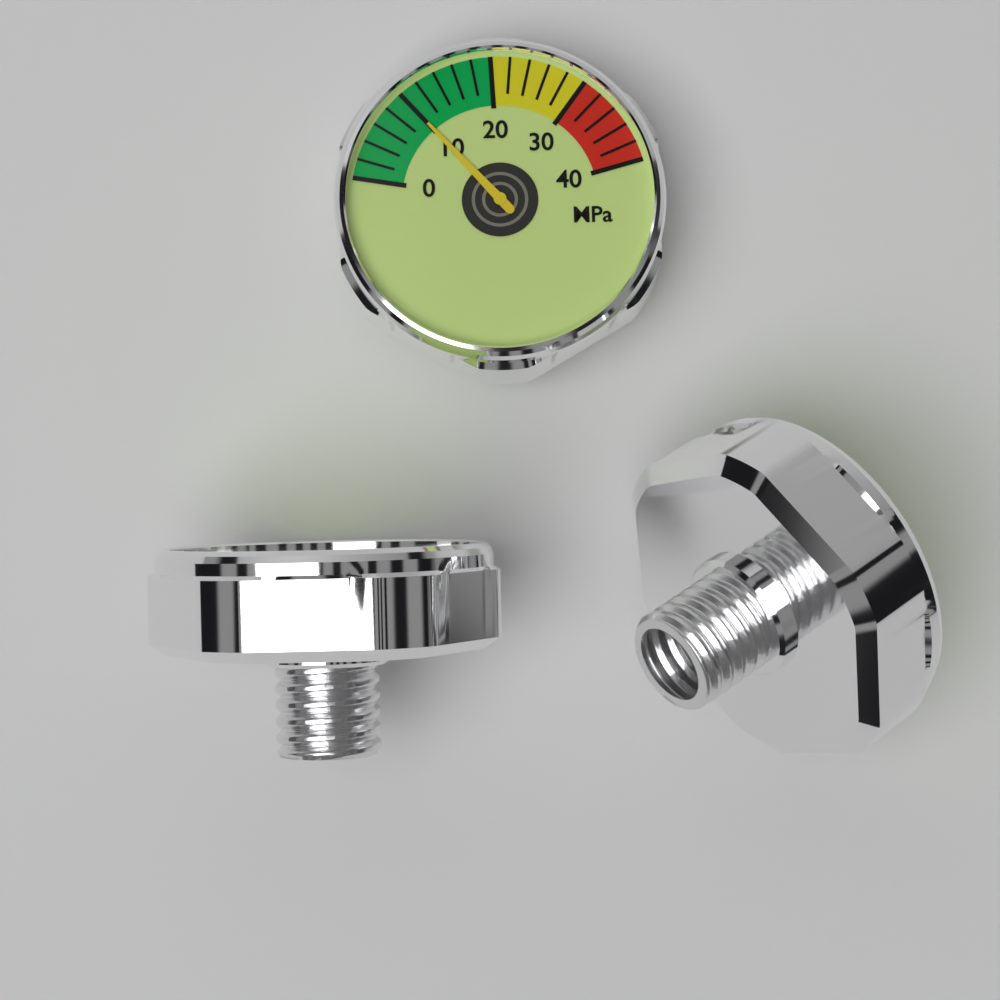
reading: 10 MPa
